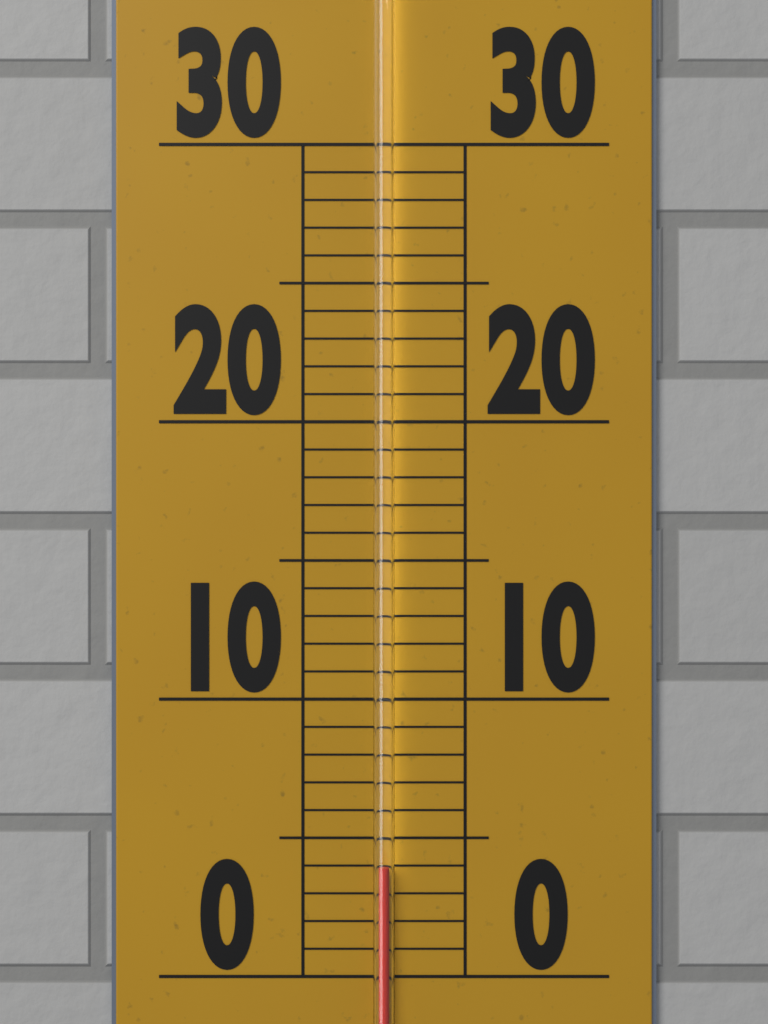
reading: 4 (no unit)
